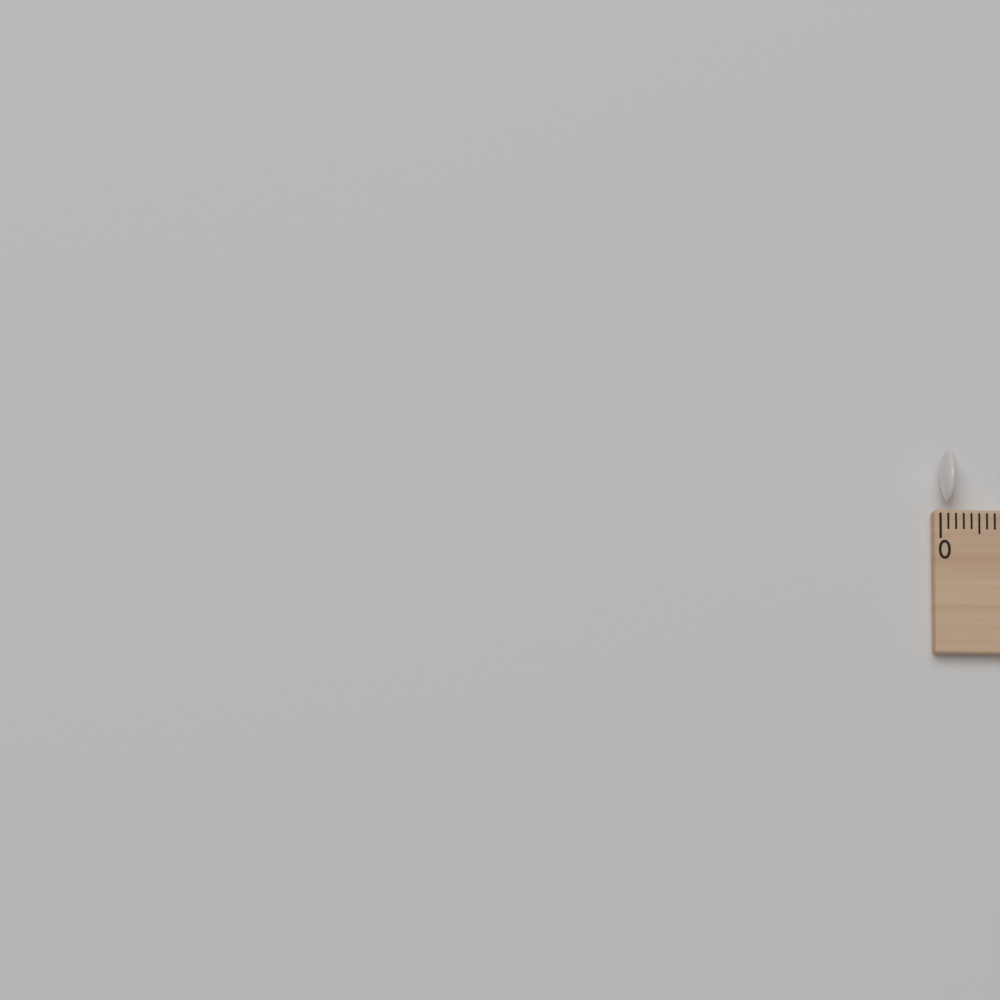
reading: 0.2 (no unit)
